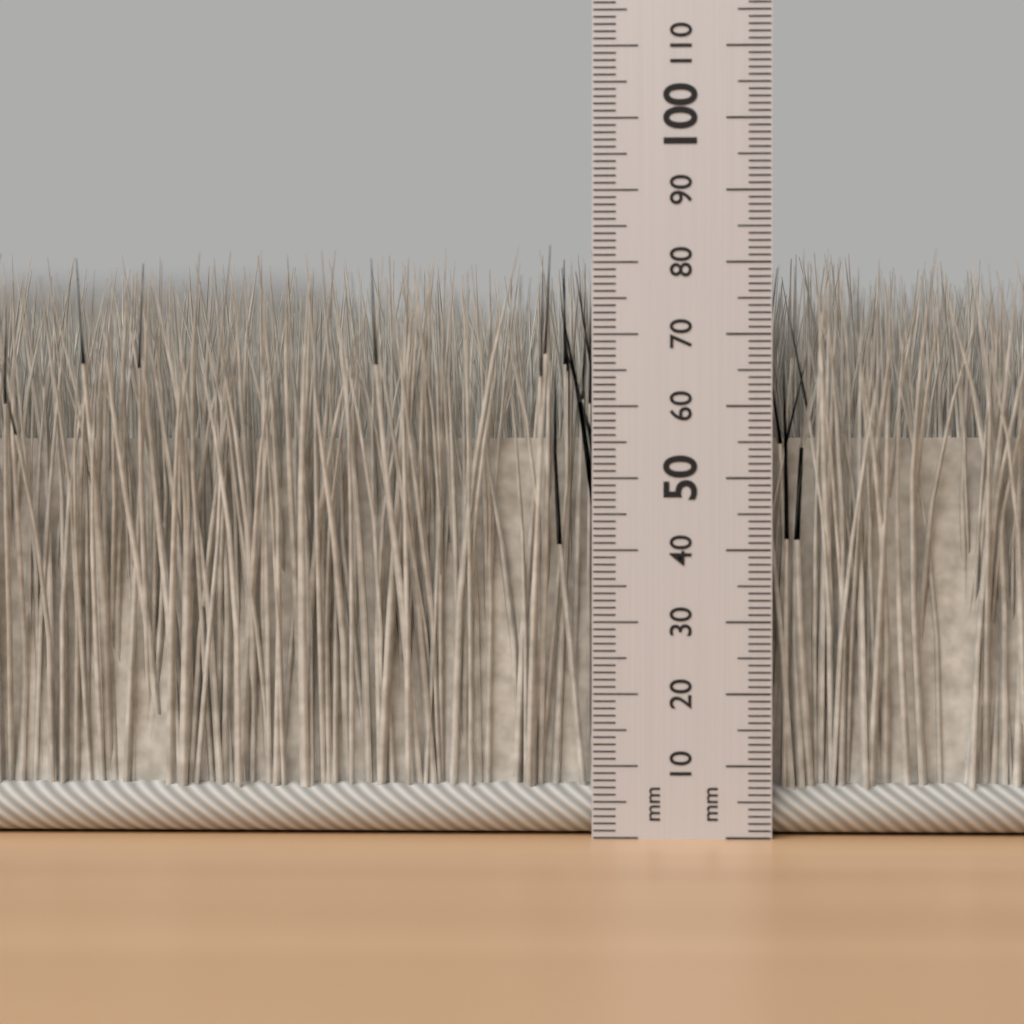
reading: 82 mm
